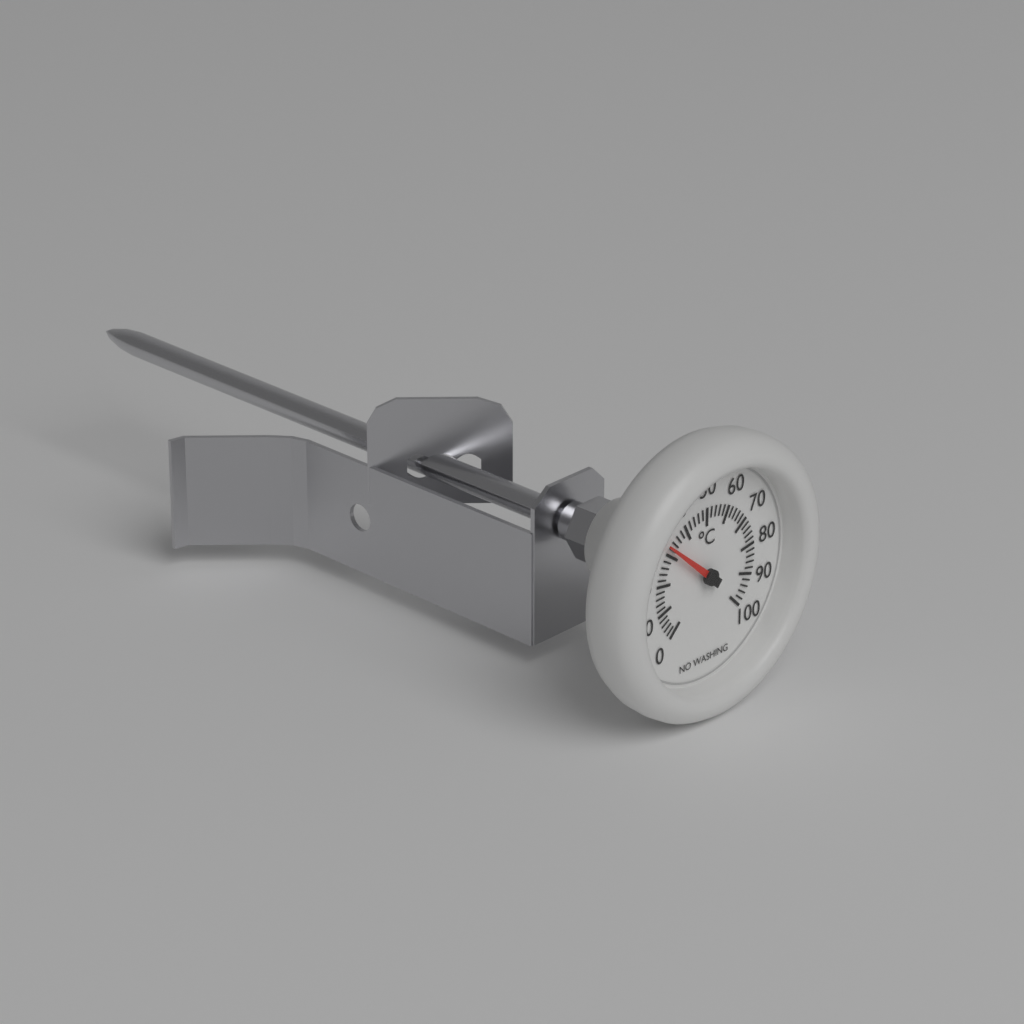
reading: 32 °C
